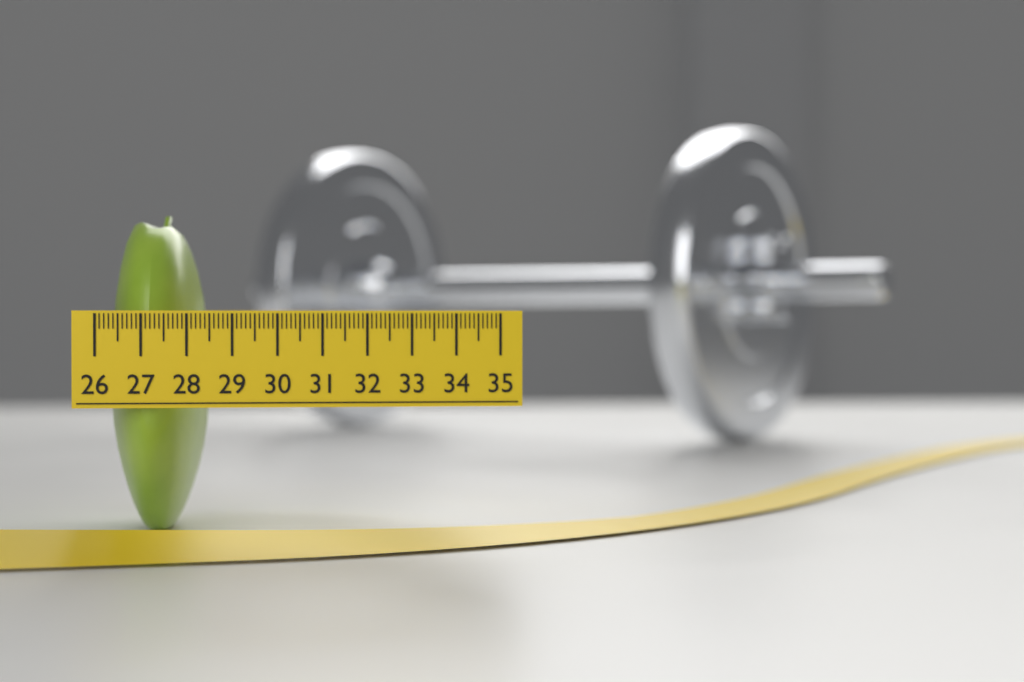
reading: 28.3 (no unit)
